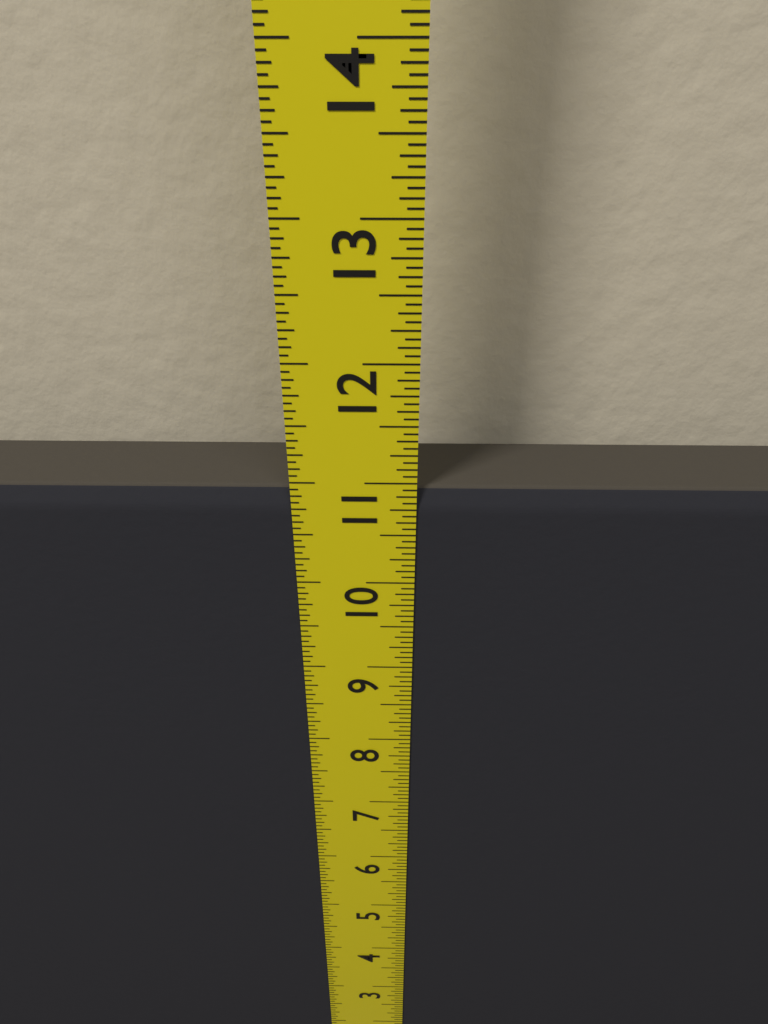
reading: 10.9375 in
